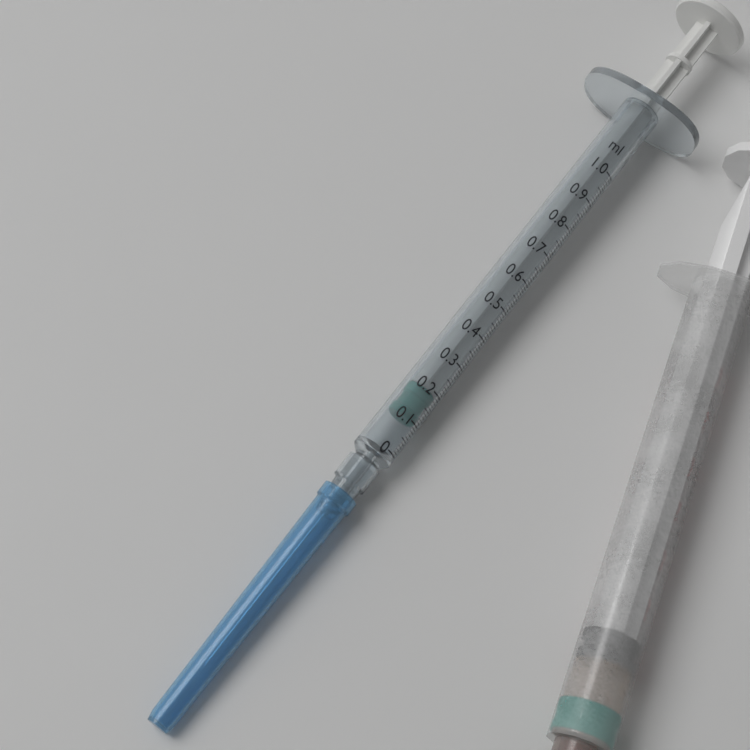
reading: 0.10 ml
